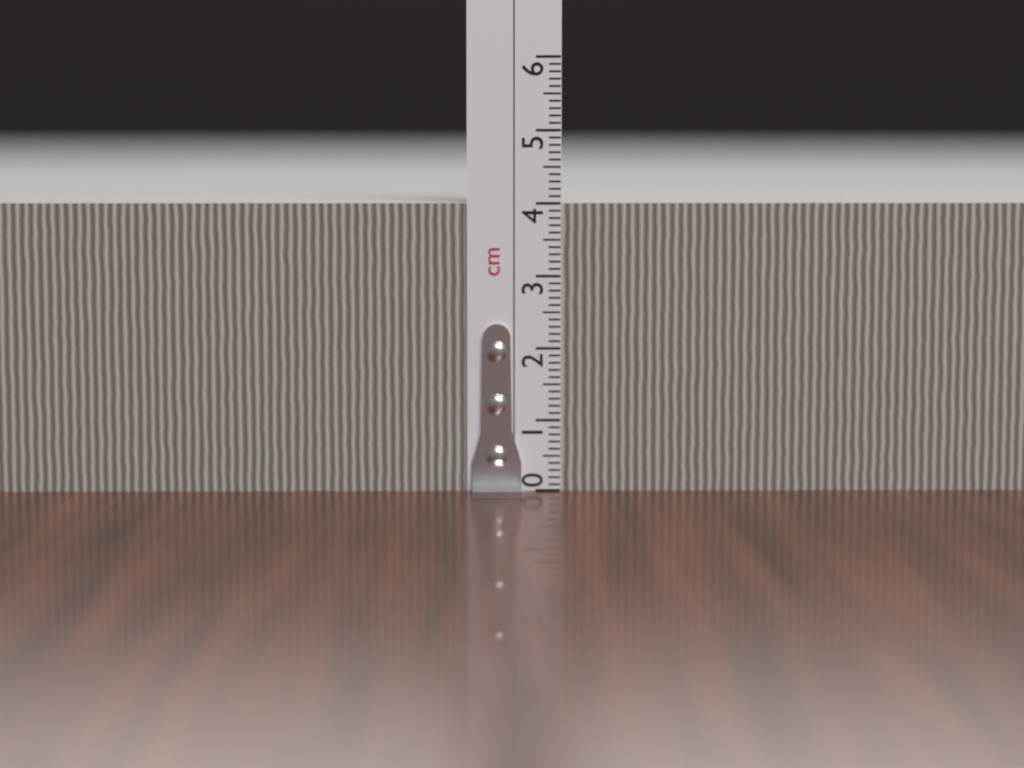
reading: 4.0 cm
